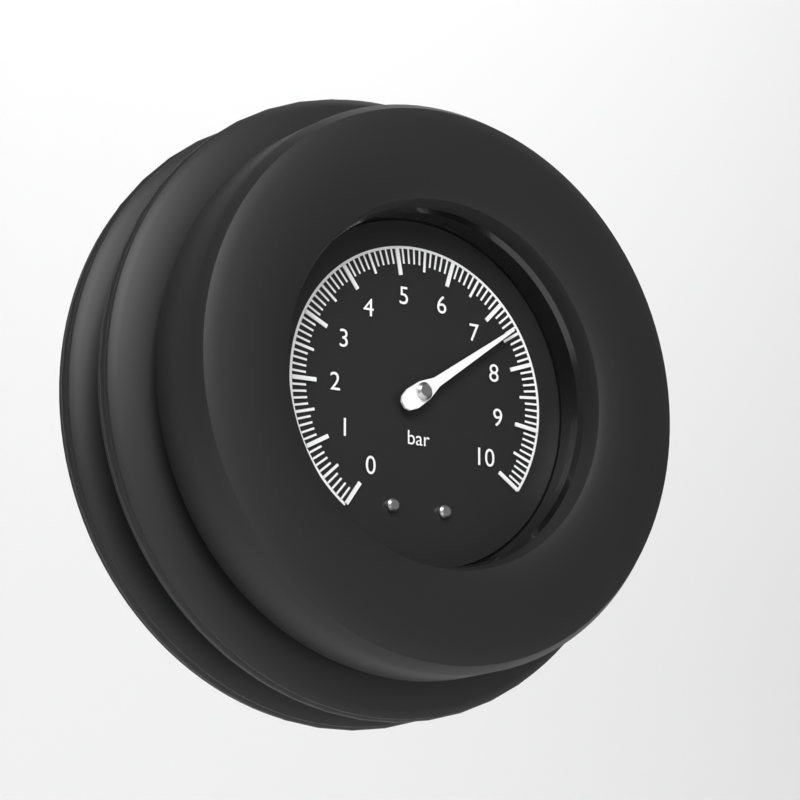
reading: 7.4 bar
